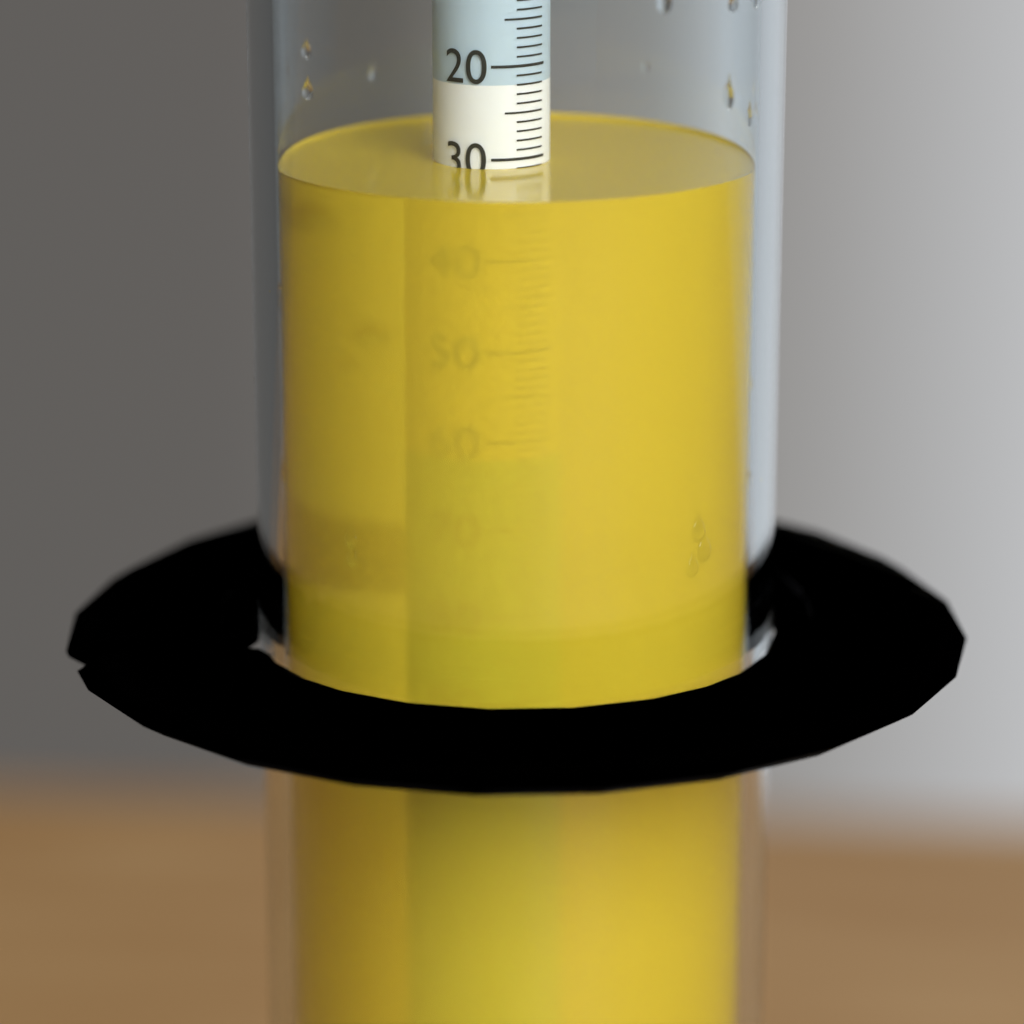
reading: 31 (no unit)
